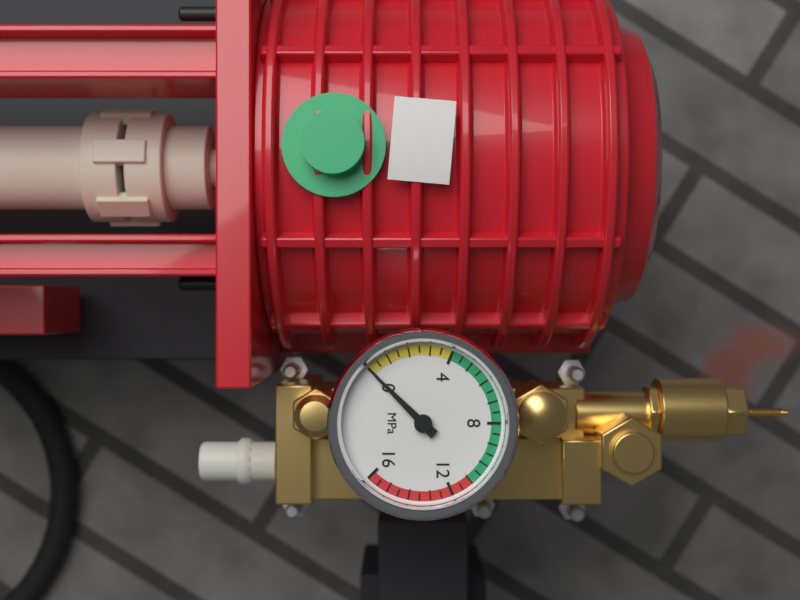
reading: 0.0 MPa
